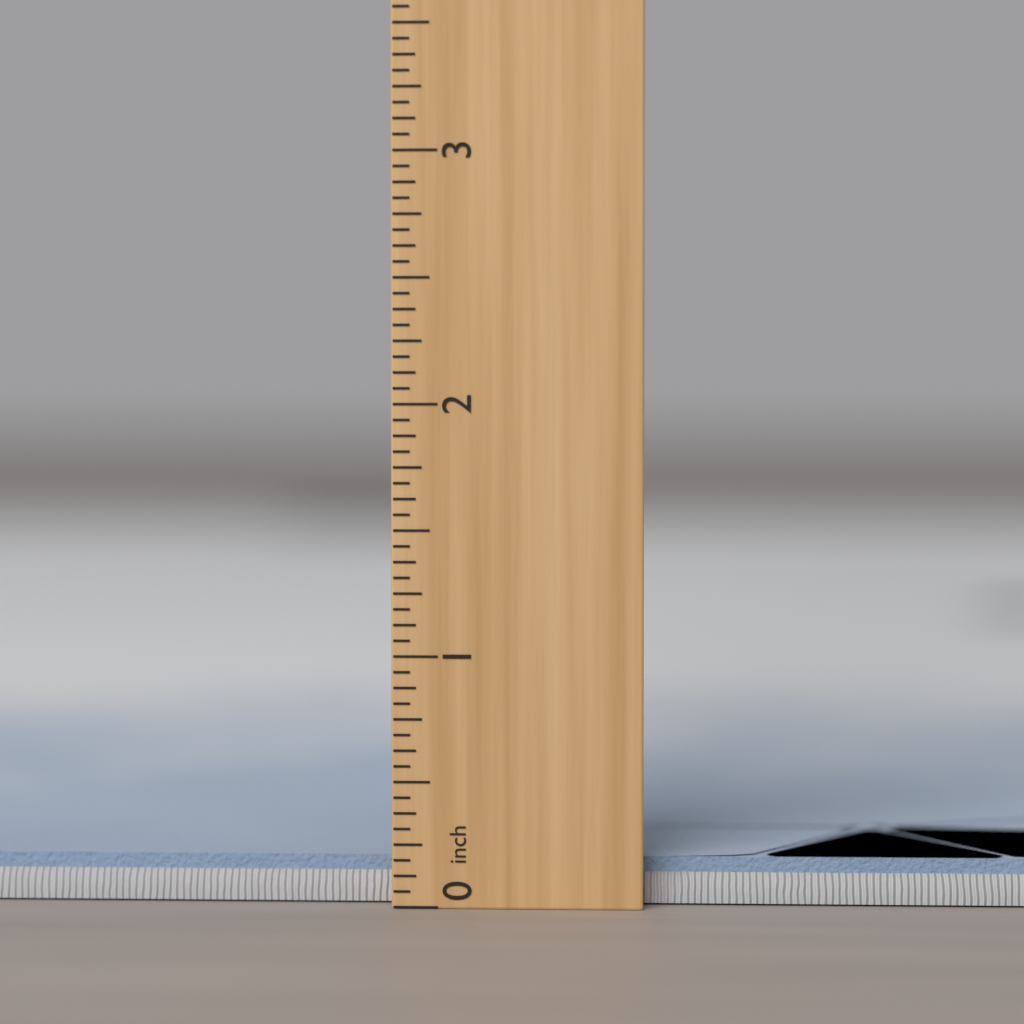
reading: 0.1875 inch
